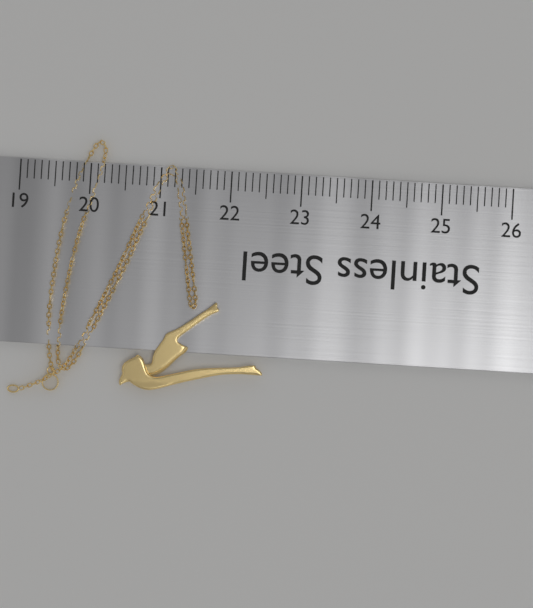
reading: 22.6 (no unit)
